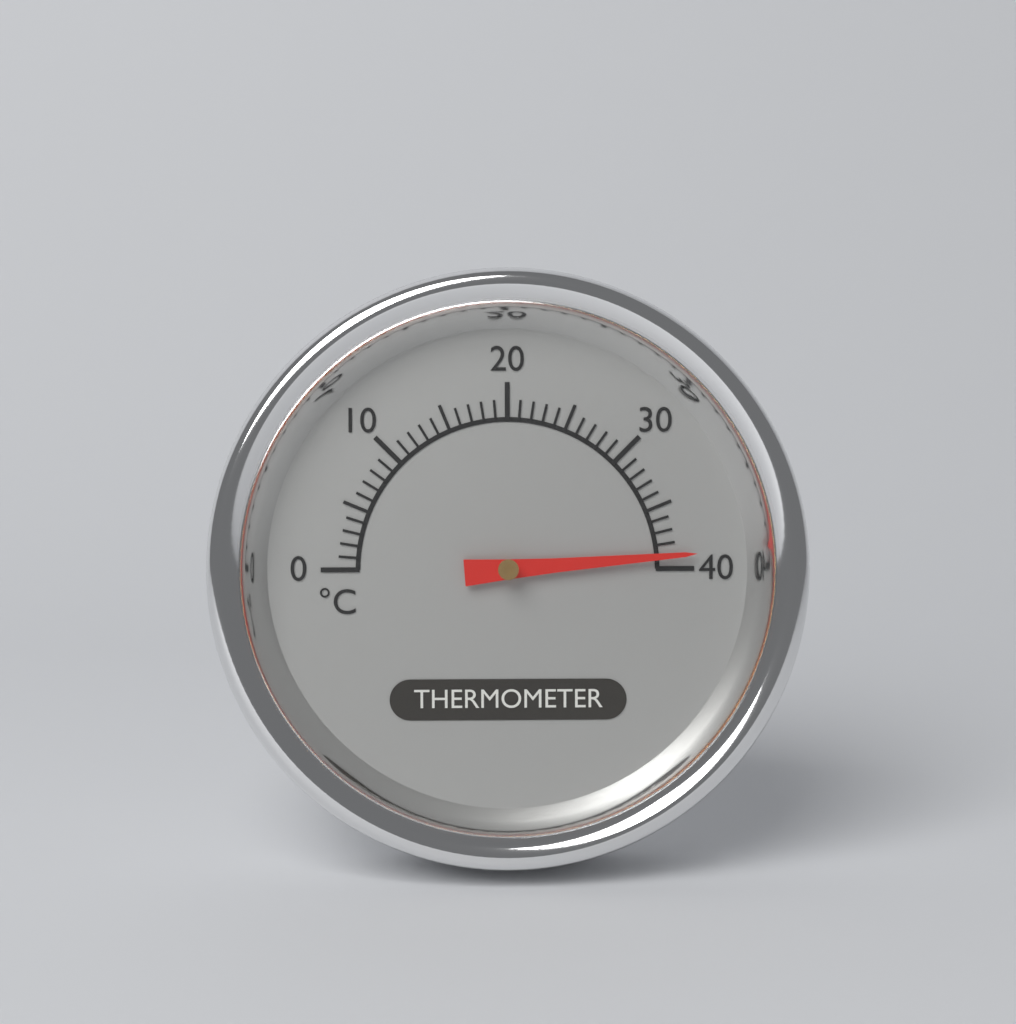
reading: 39 °C
